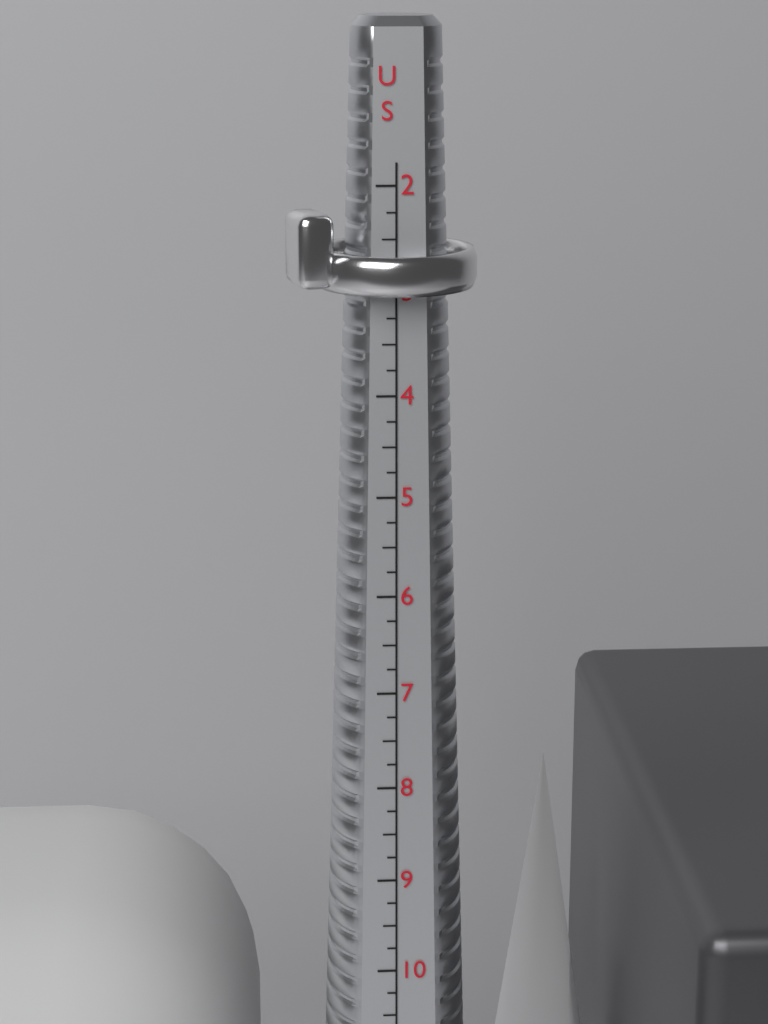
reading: 3.00 US
